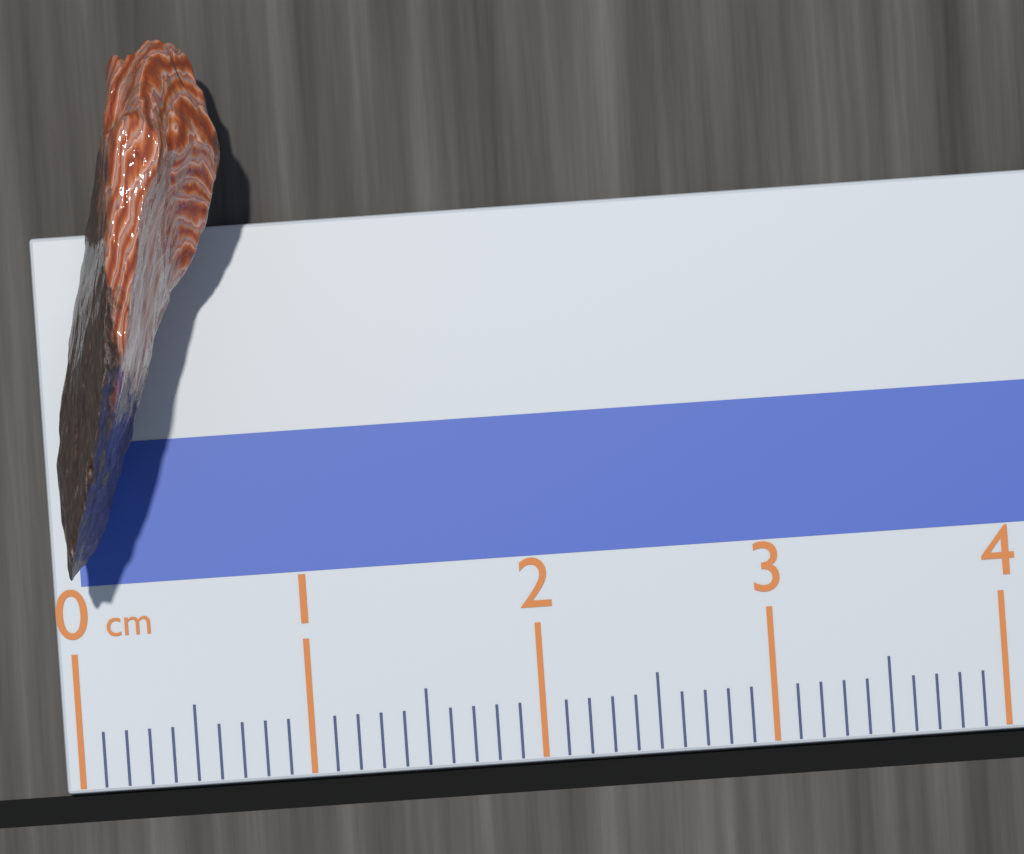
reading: 0.8 cm
